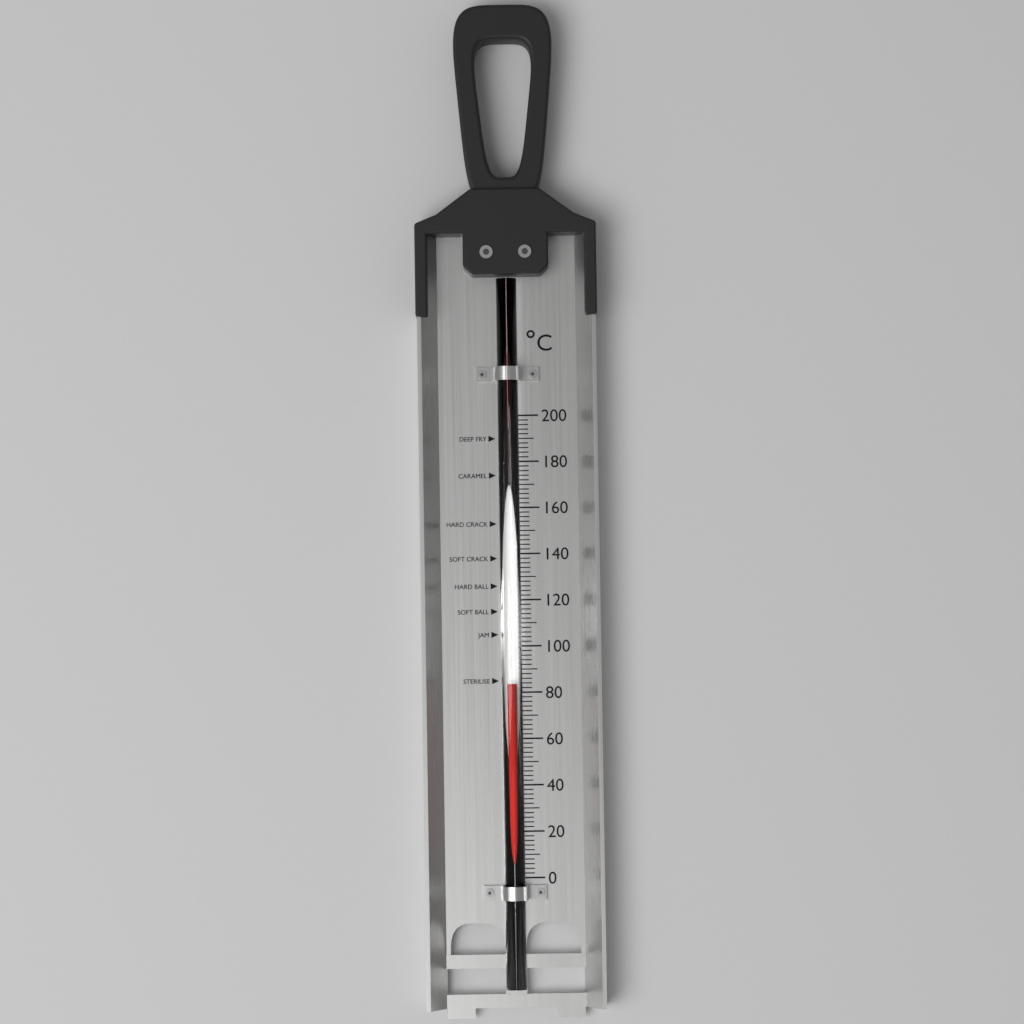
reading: 84 °C
